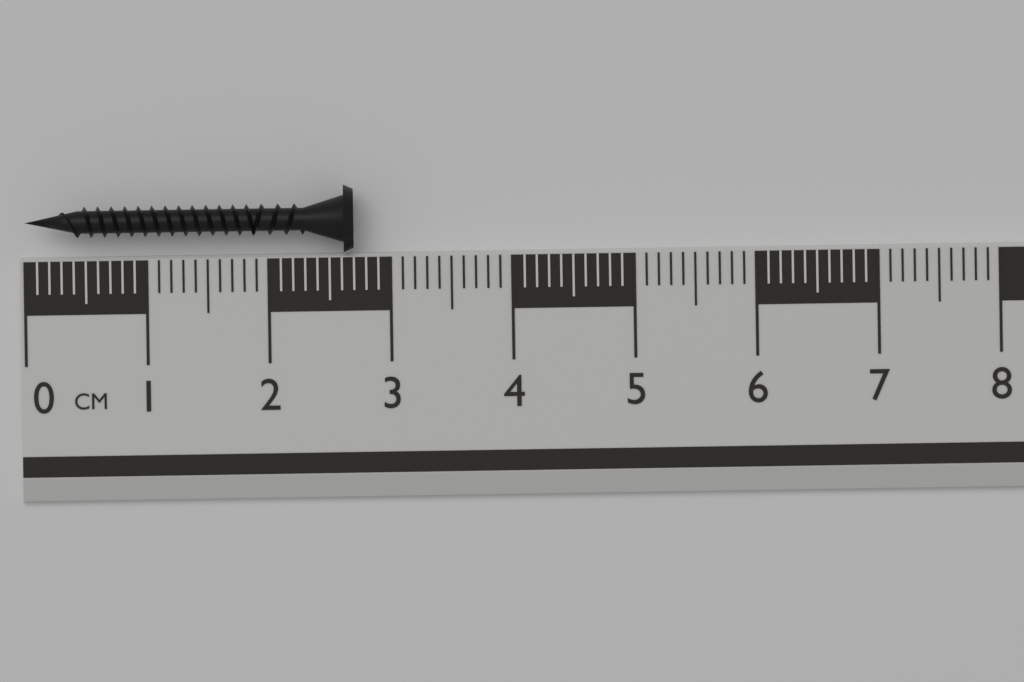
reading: 2.7 cm
